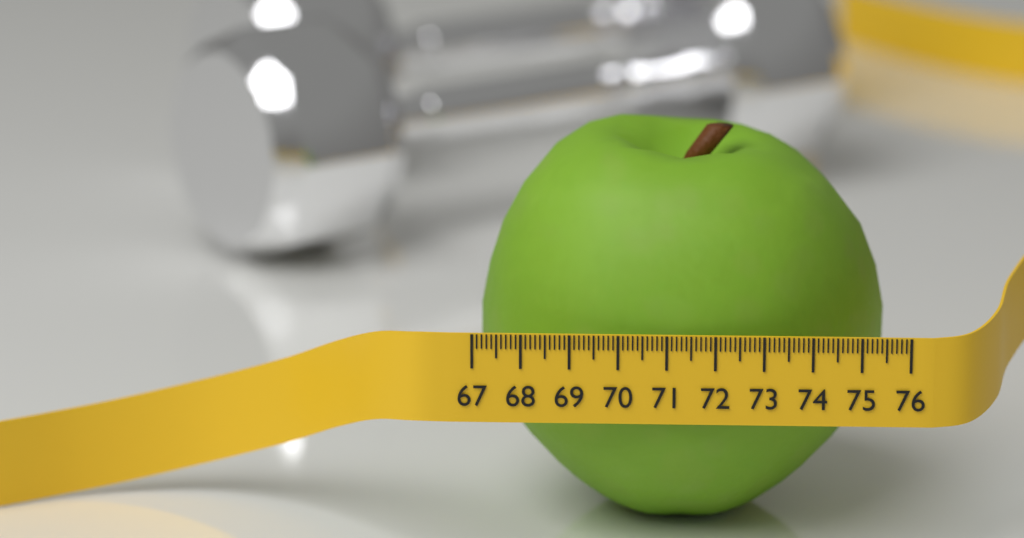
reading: 75.6 (no unit)
